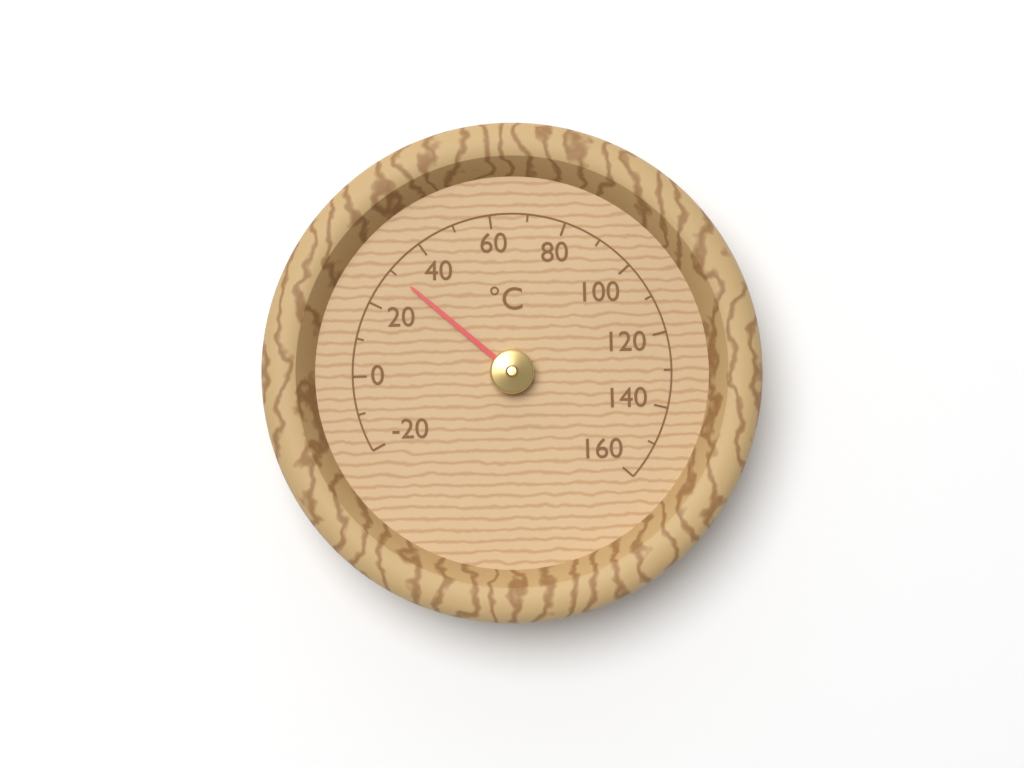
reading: 30 °C
